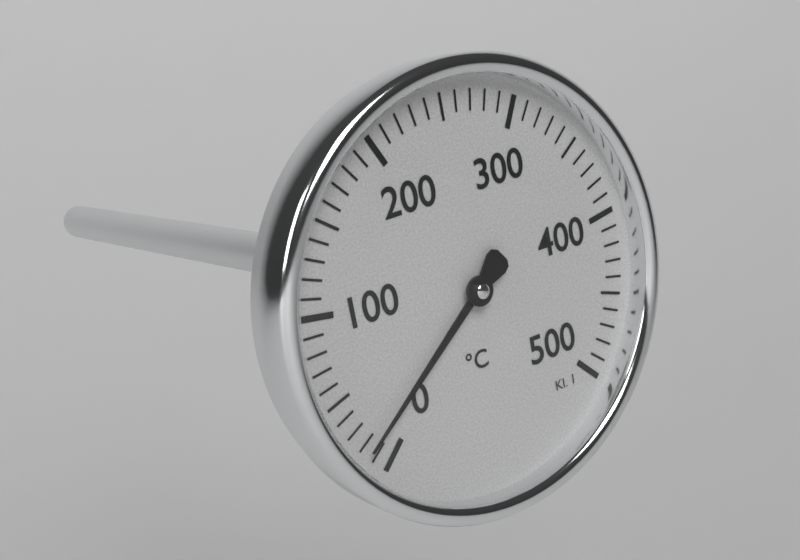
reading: 15 °C
